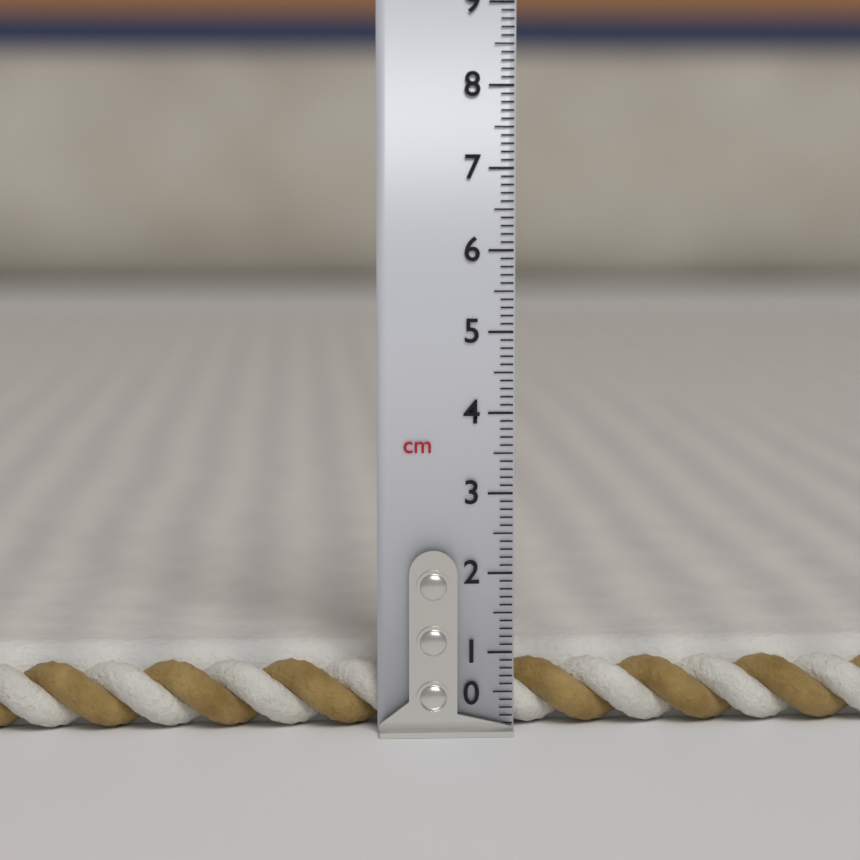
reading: 1.0 cm
